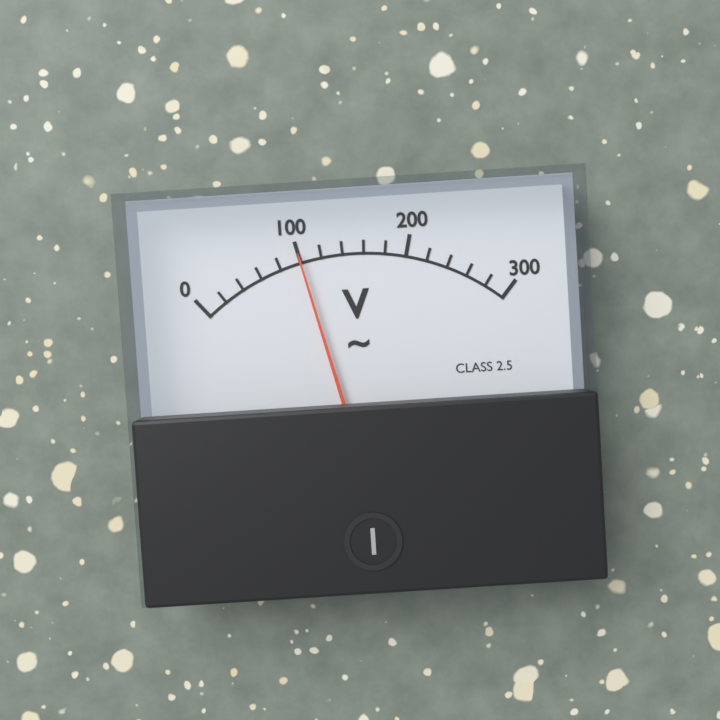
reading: 100 V
